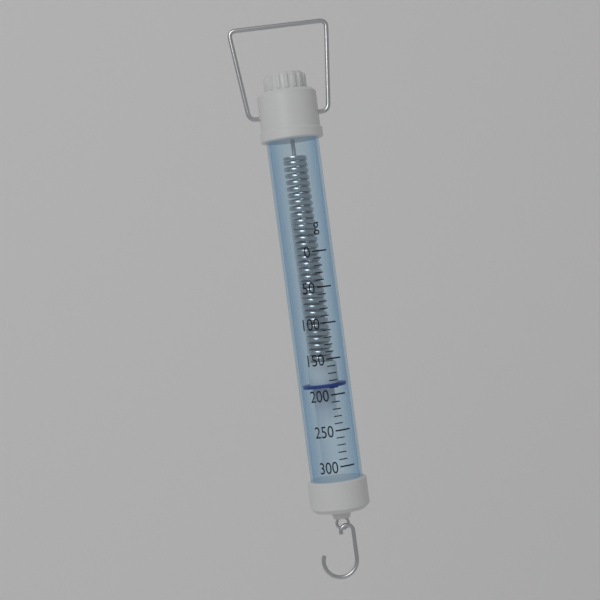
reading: 190 g
